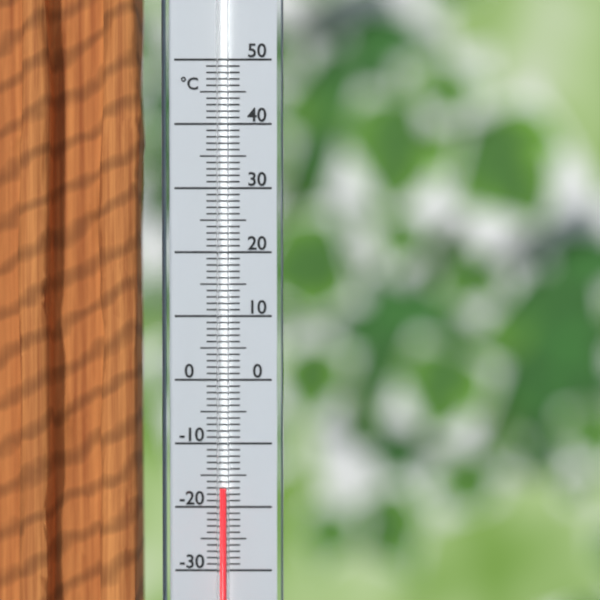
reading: -17 °C
